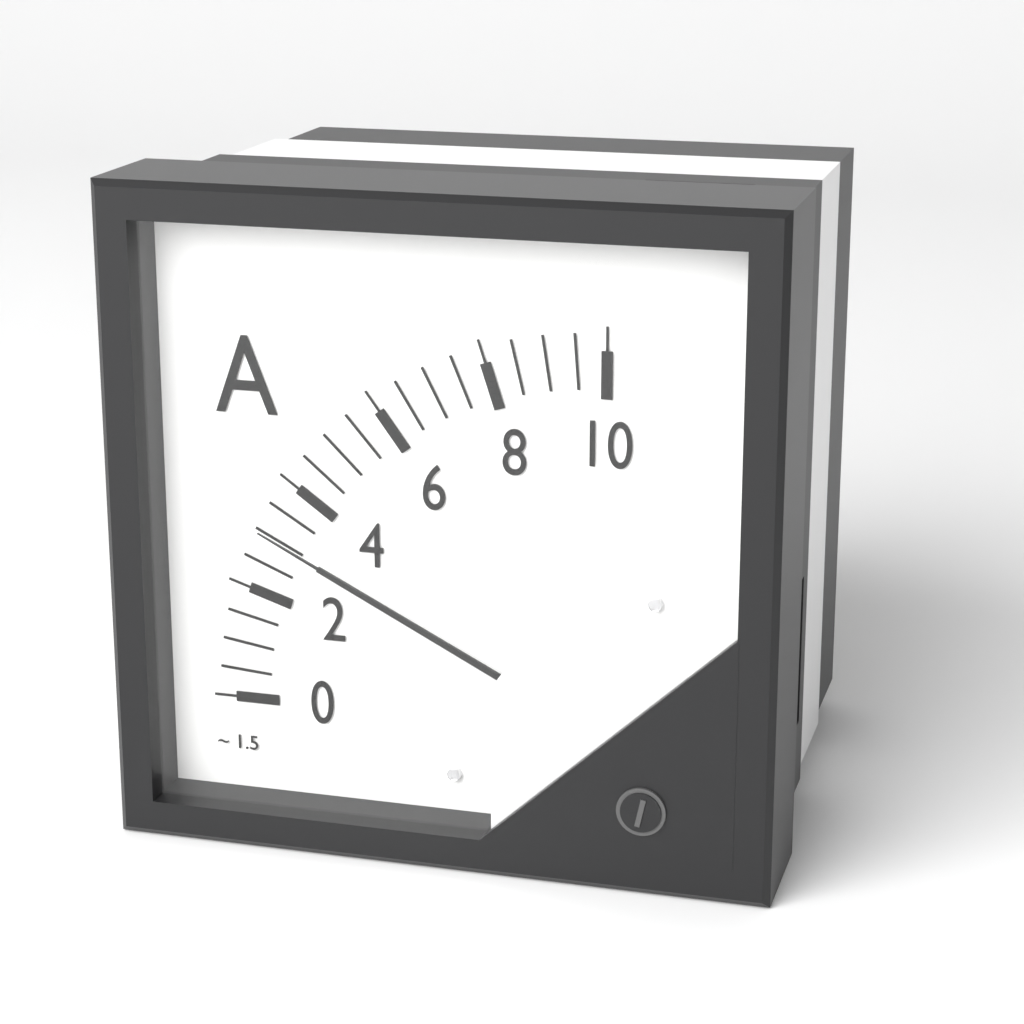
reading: 3.0 A
